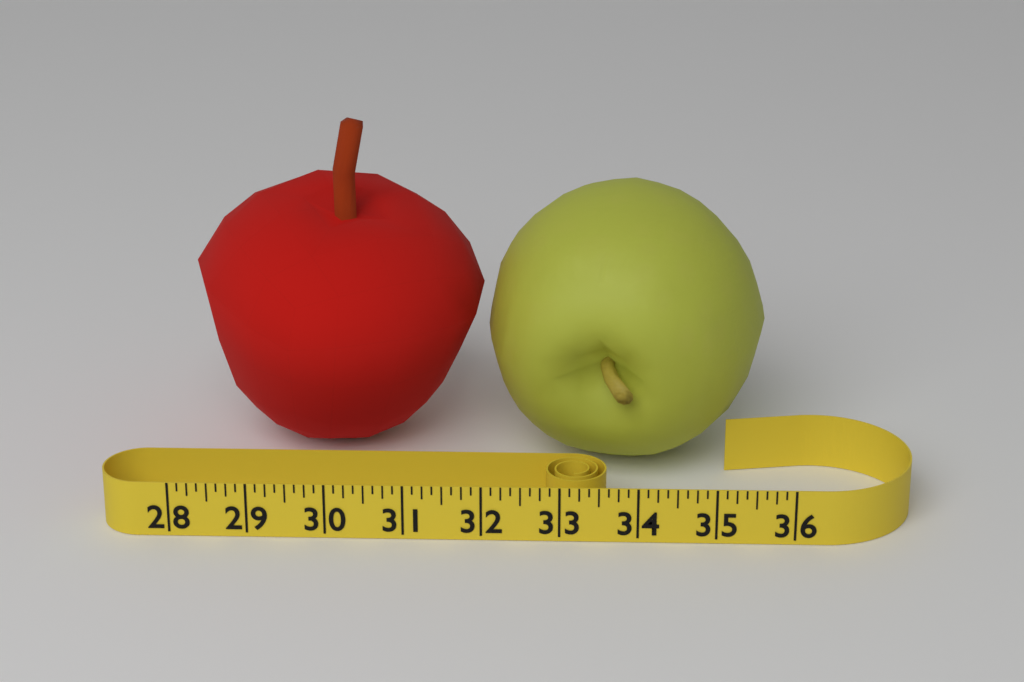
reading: 35.750 (no unit)
